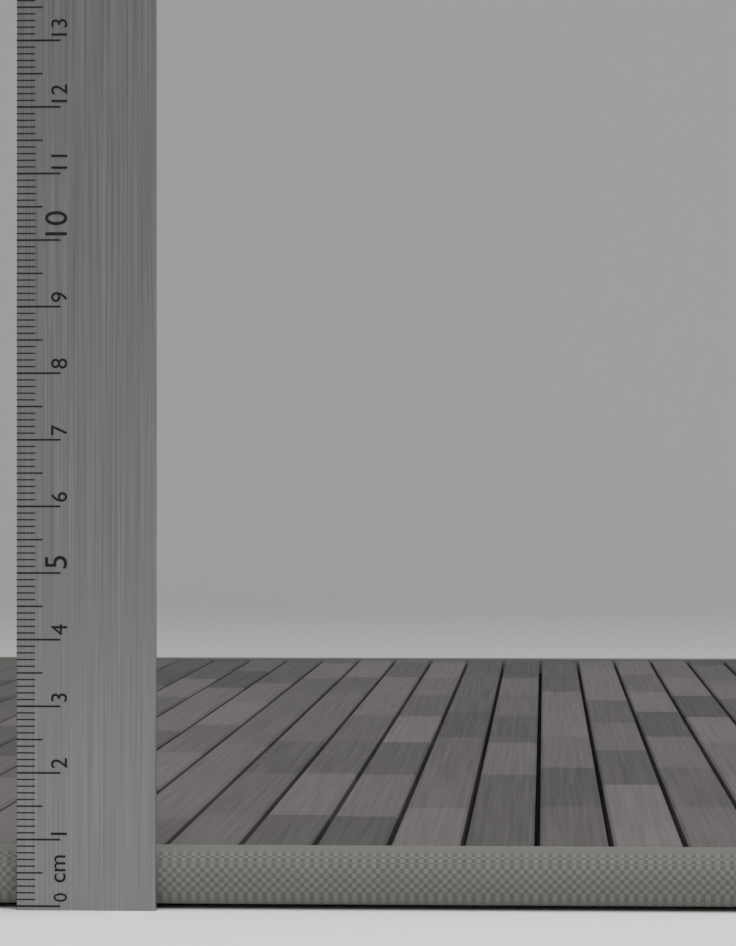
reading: 0.8 cm
